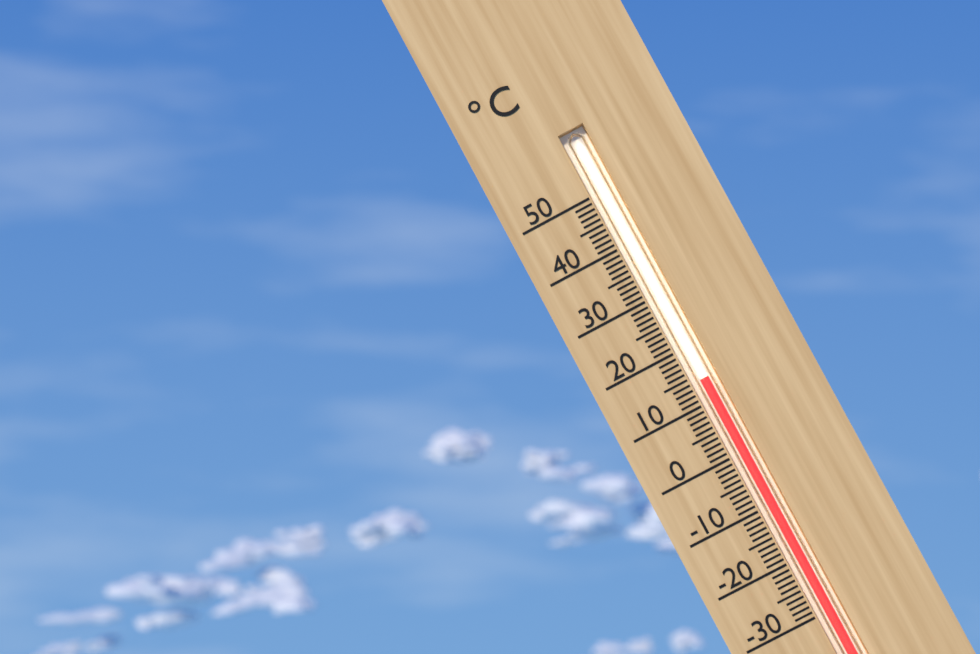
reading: 14 °C
